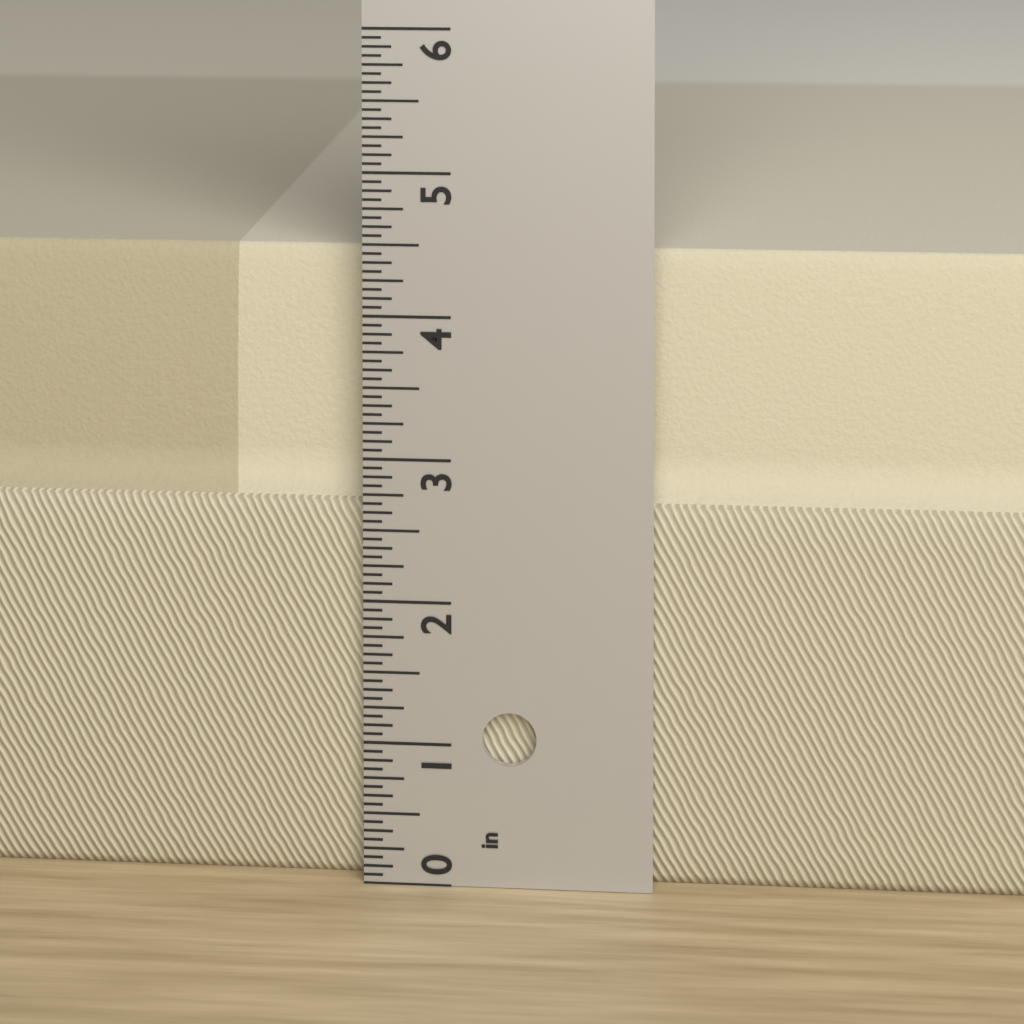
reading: 4.4375 in
